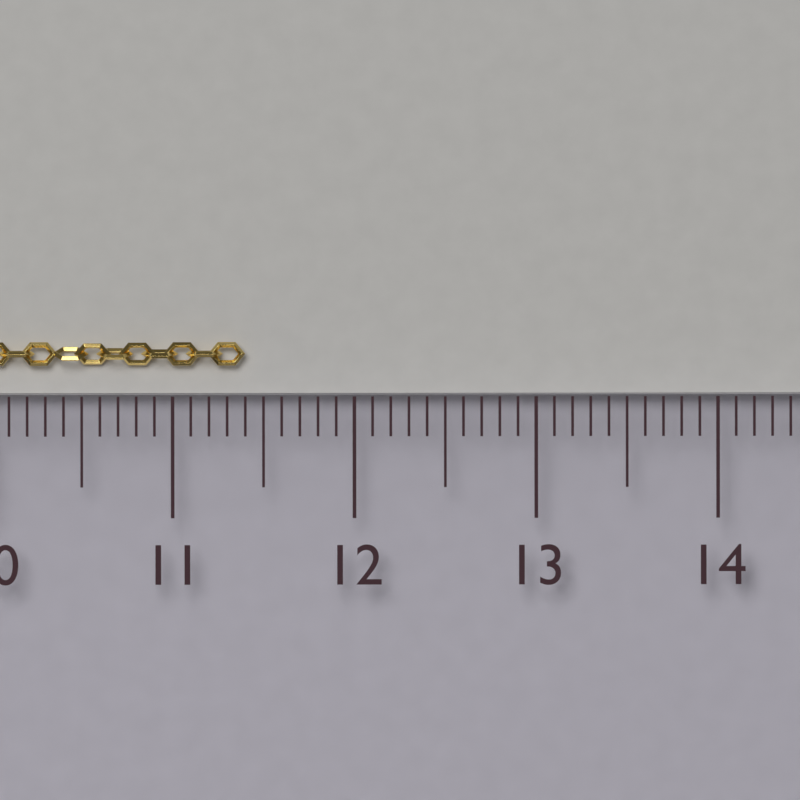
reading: 11.4 cm
